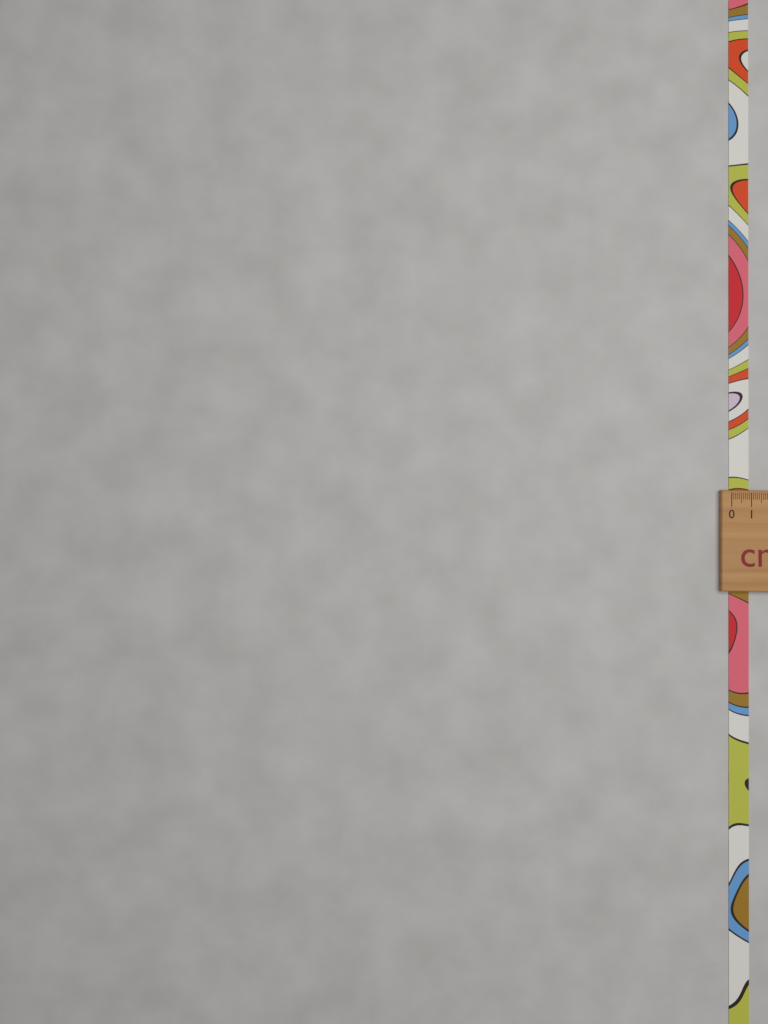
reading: 1.0 cm
